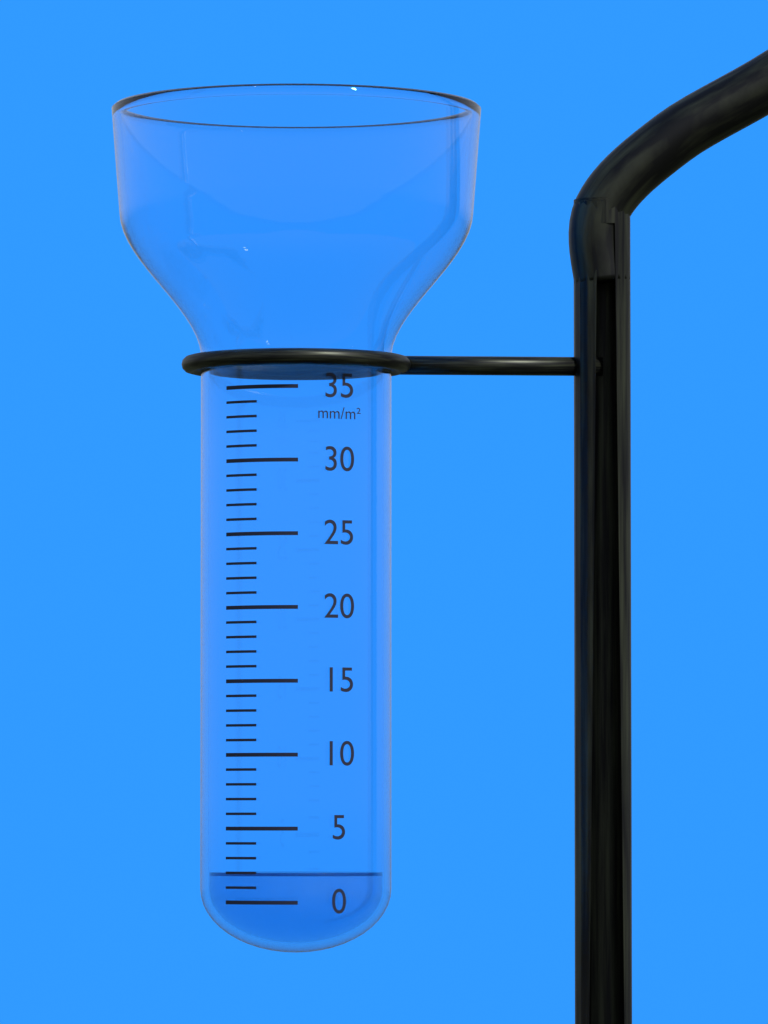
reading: 2 mm/m²
